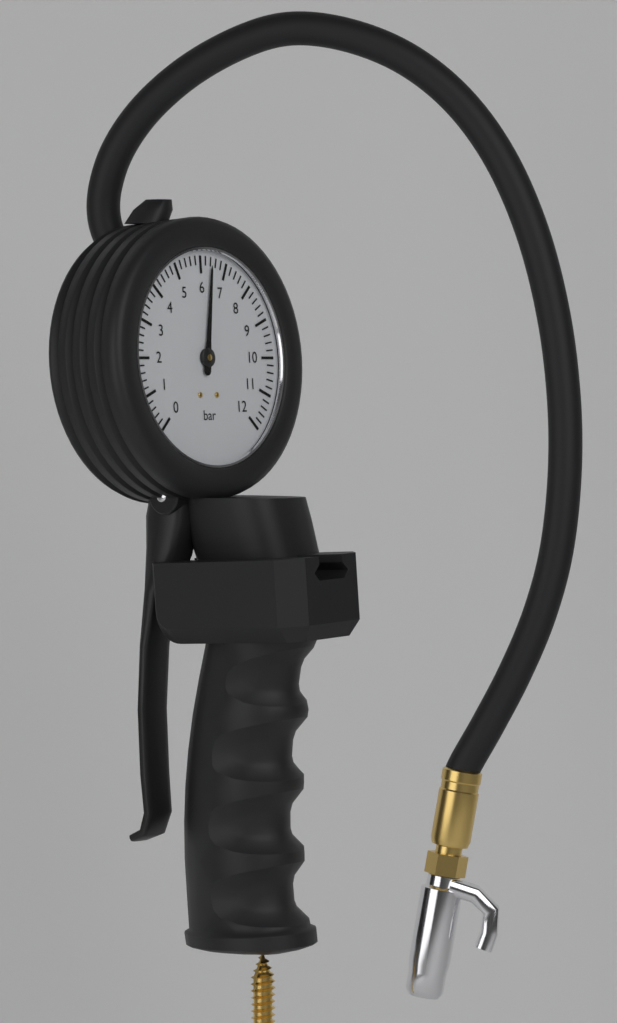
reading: 6.4 bar
